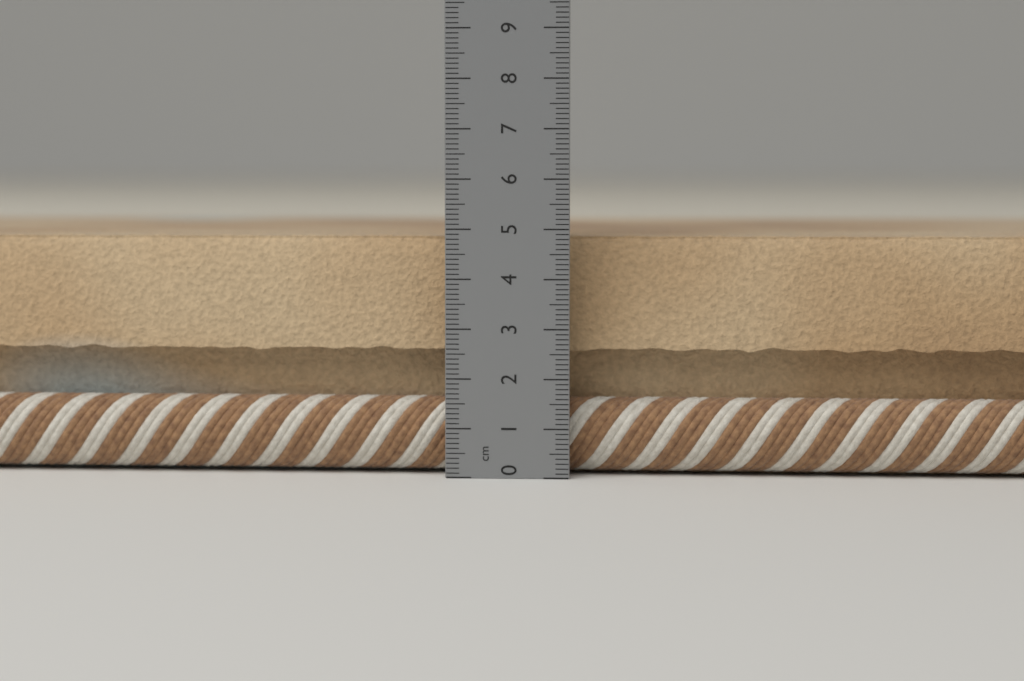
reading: 4.9 cm
